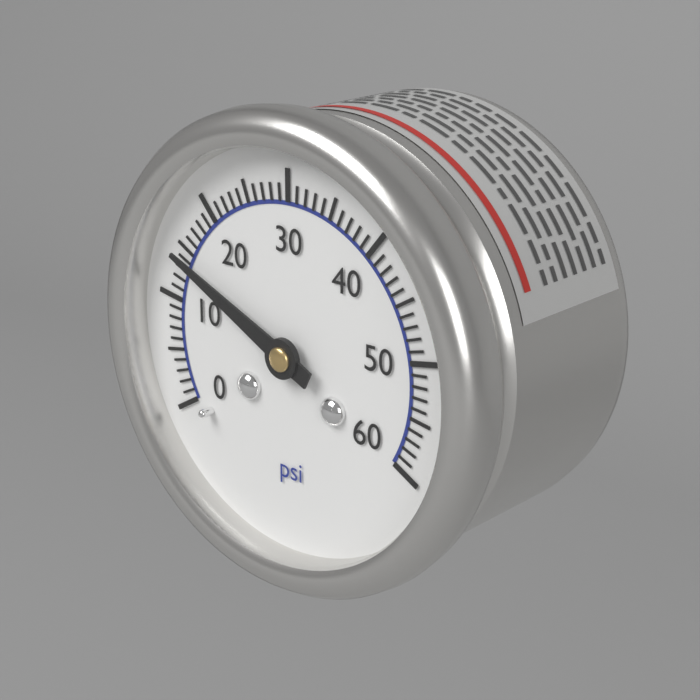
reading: 14 psi
